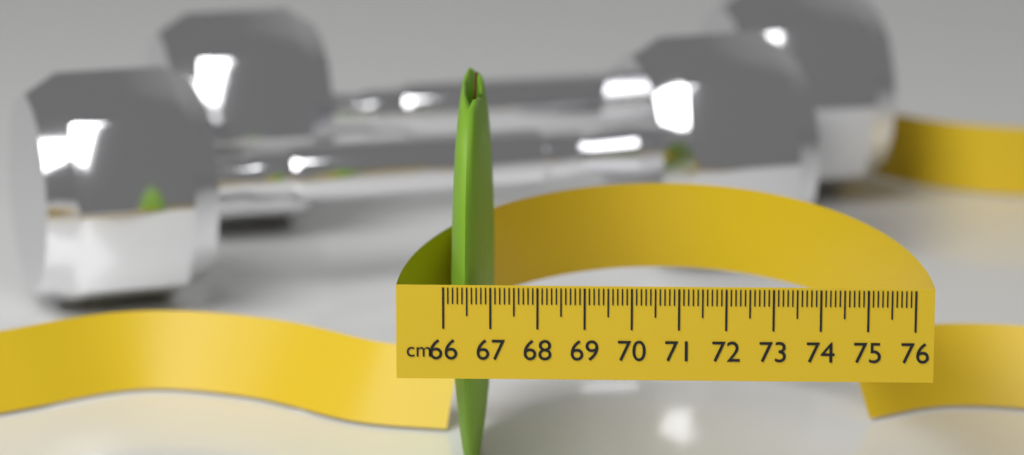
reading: 66.9 cm
